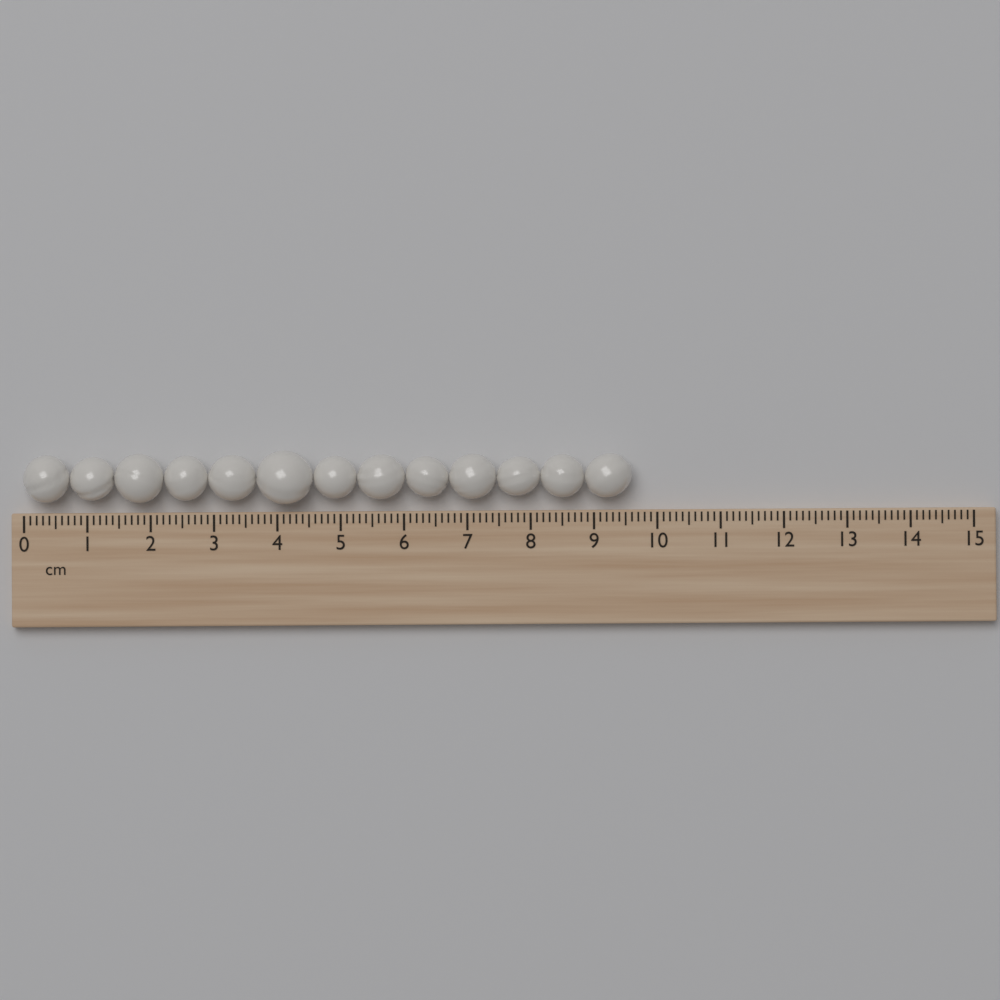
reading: 9.6 cm
